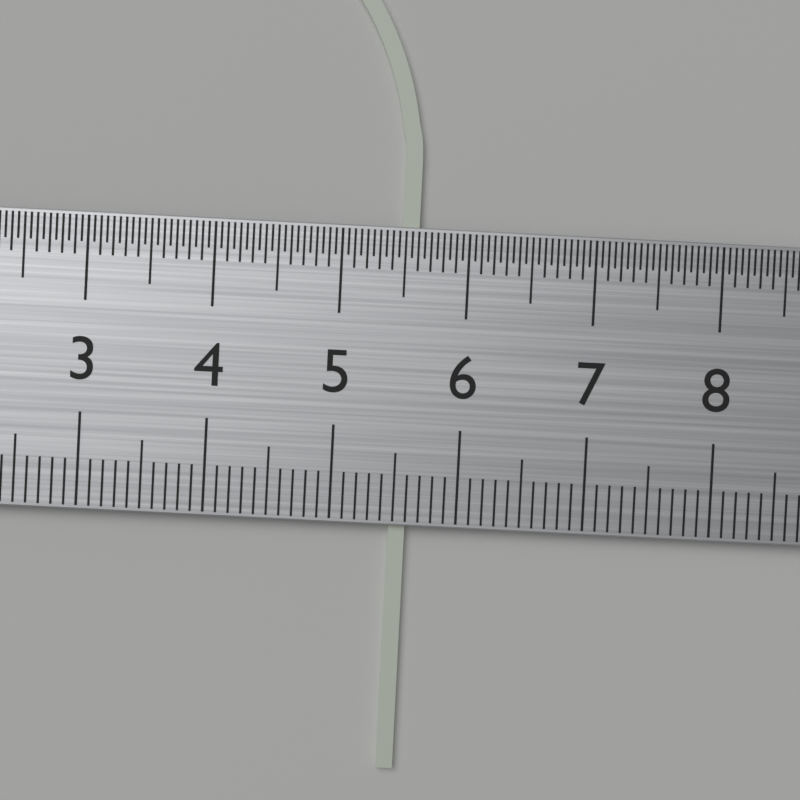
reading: 5.6 cm
